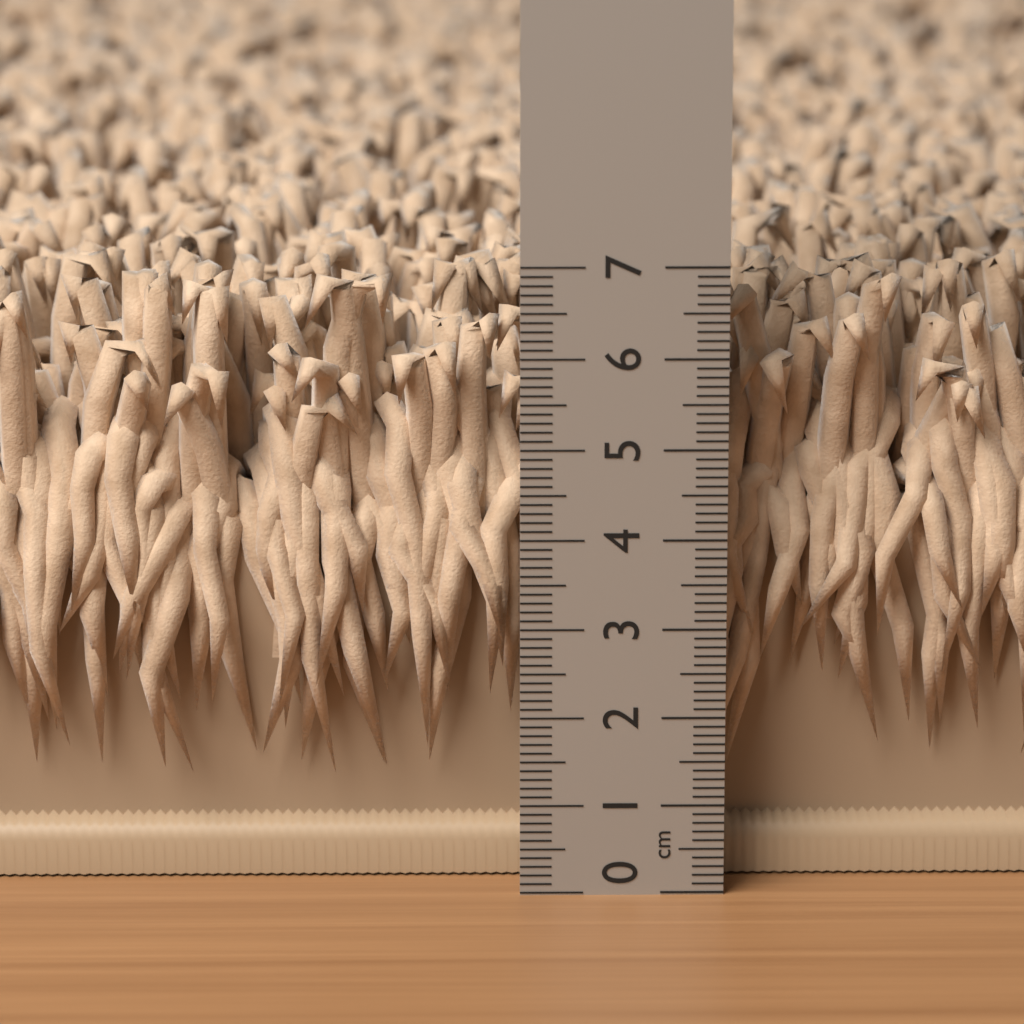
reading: 6.8 cm
